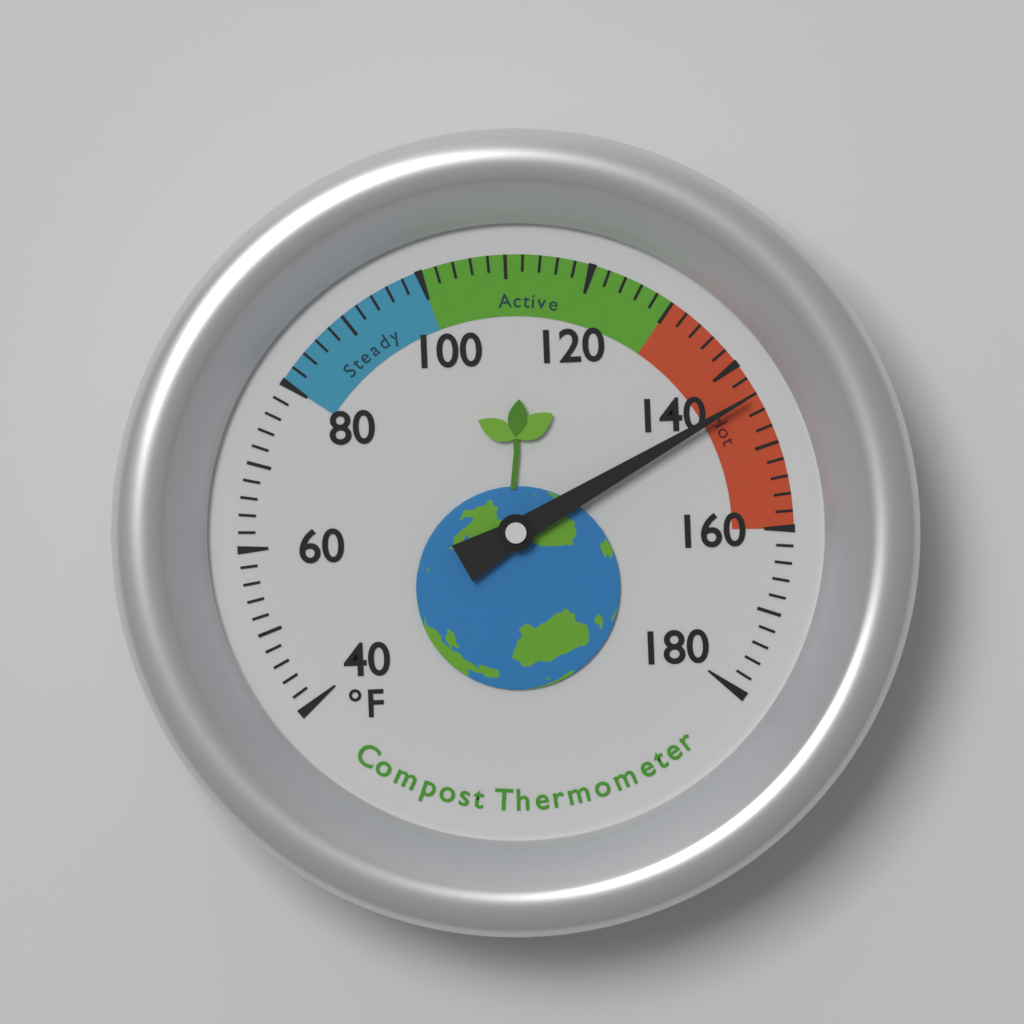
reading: 144 °F
